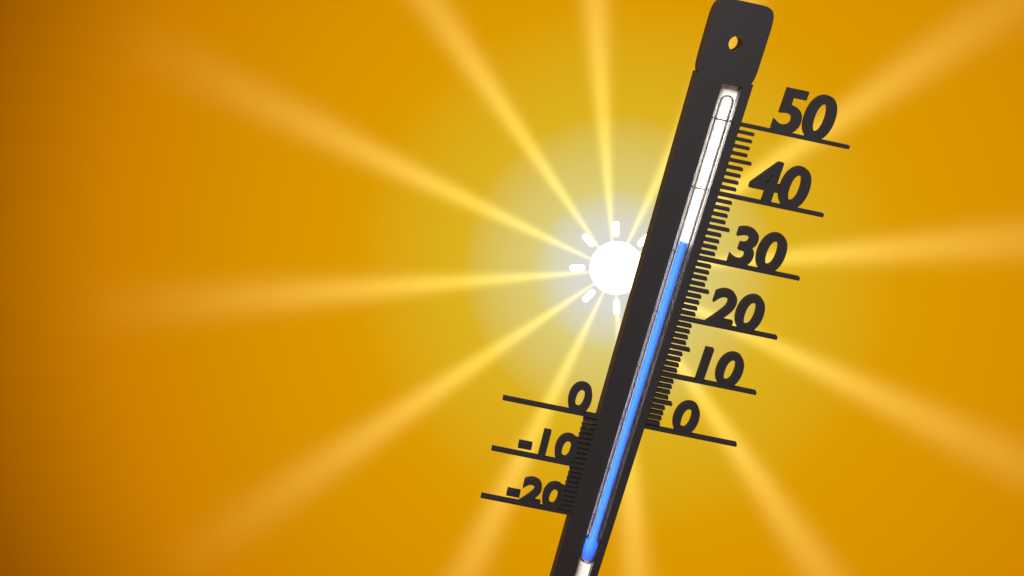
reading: 32 (no unit)
